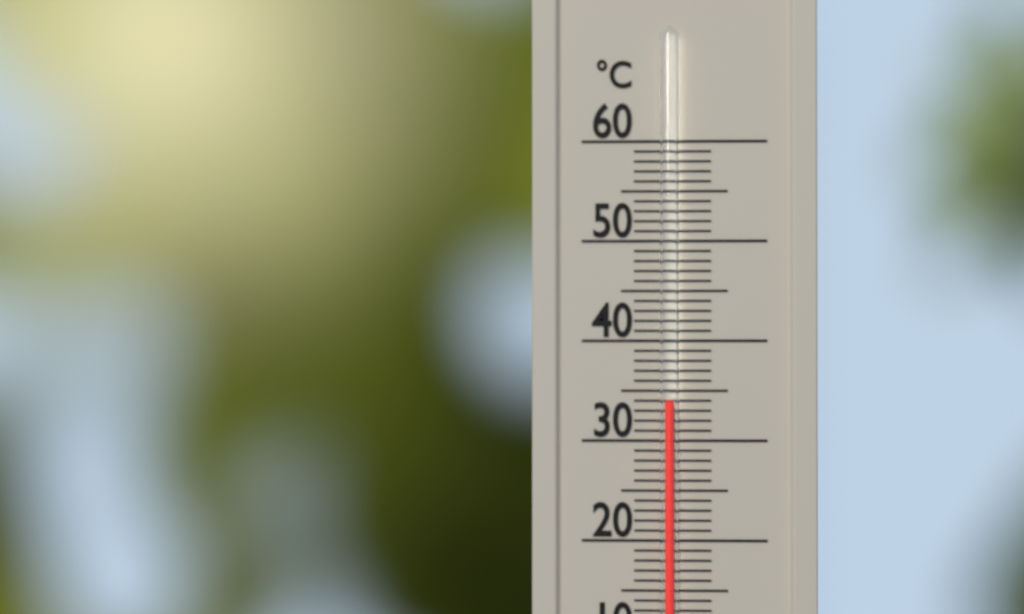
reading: 34 °C
